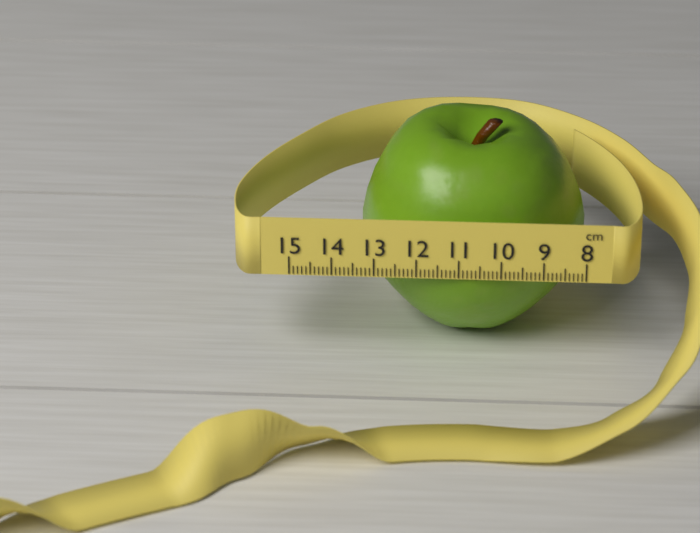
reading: 13.4 cm
